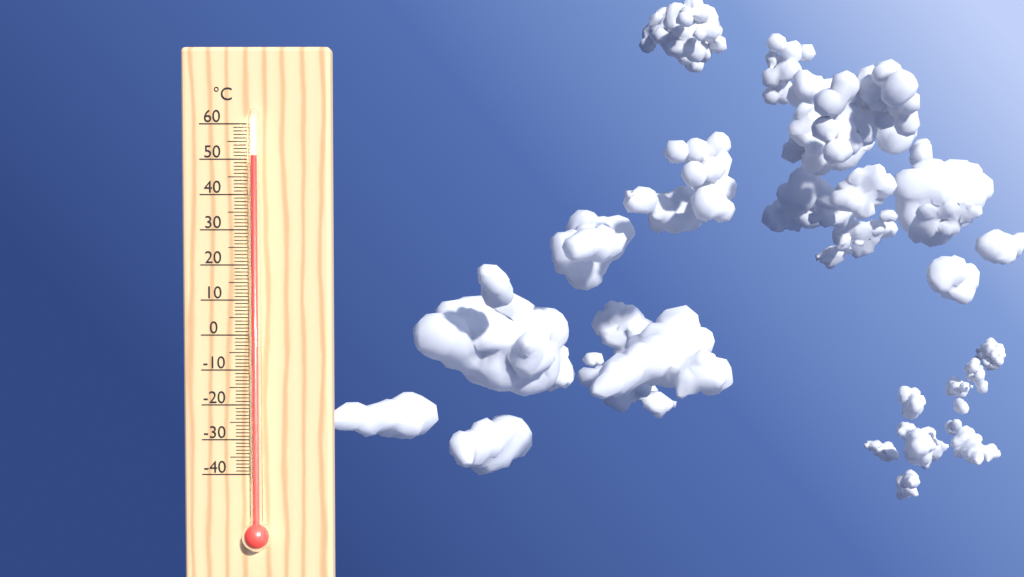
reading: 51 °C
